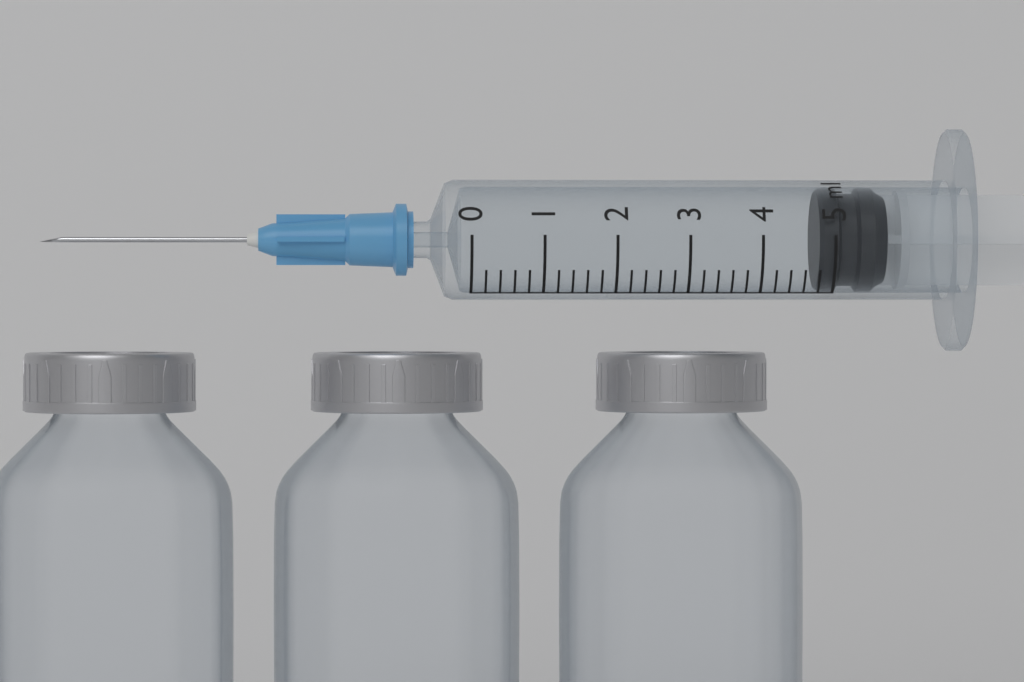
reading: 4.8 ml
